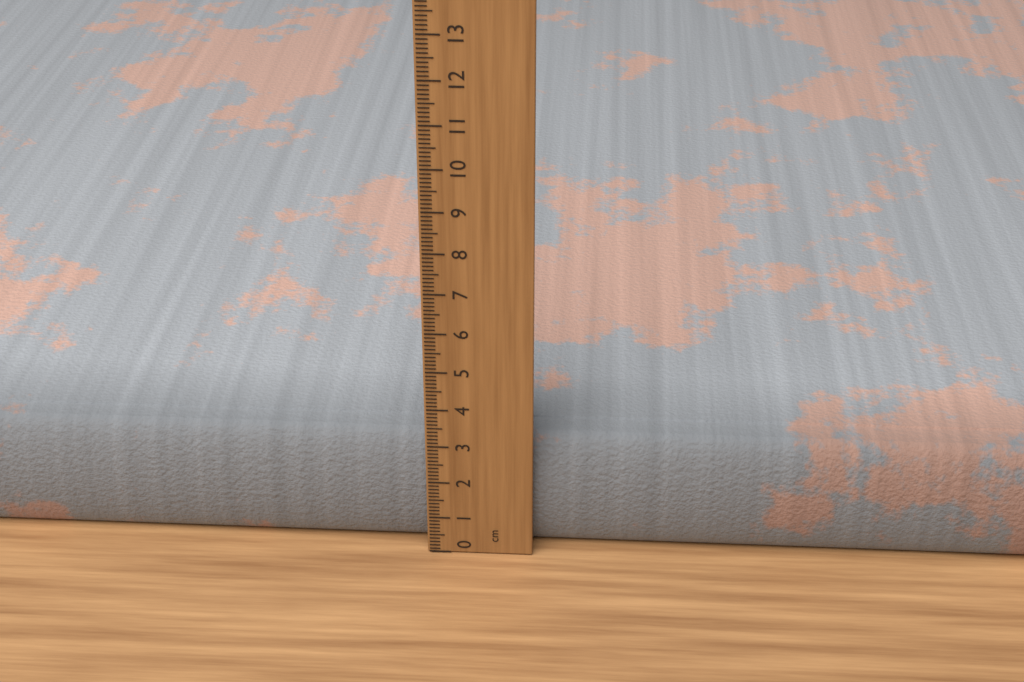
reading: 3.1 cm
